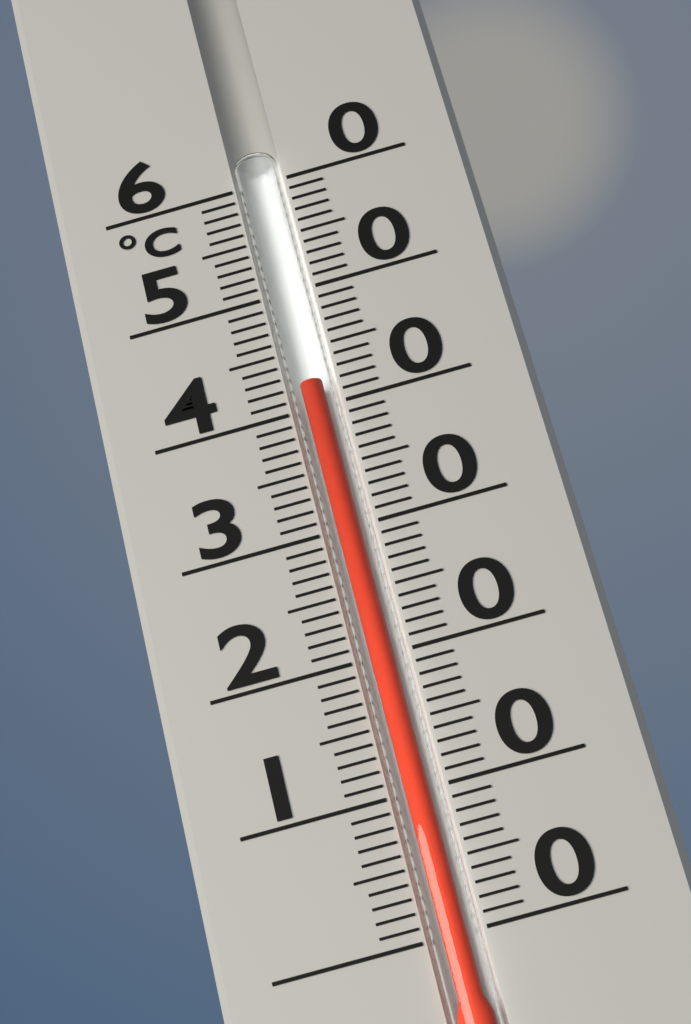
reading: 42 °C
